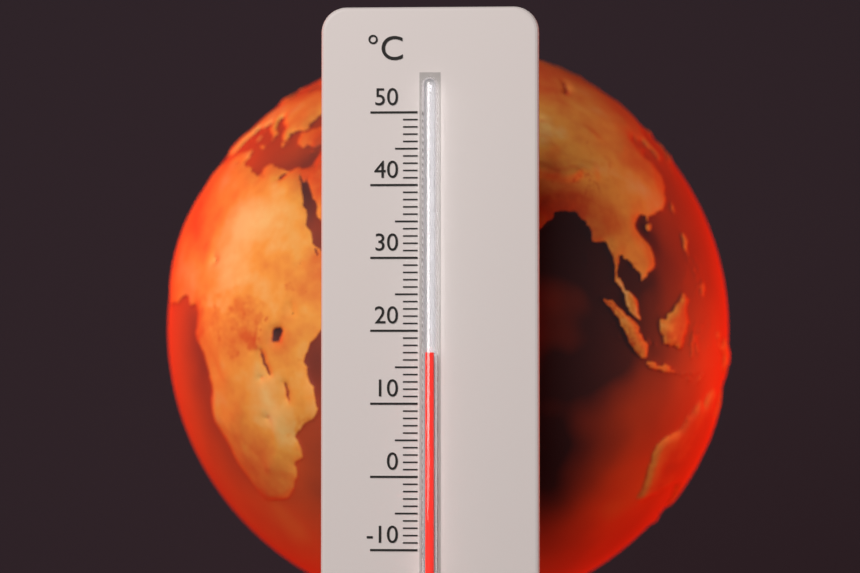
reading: 17 °C
